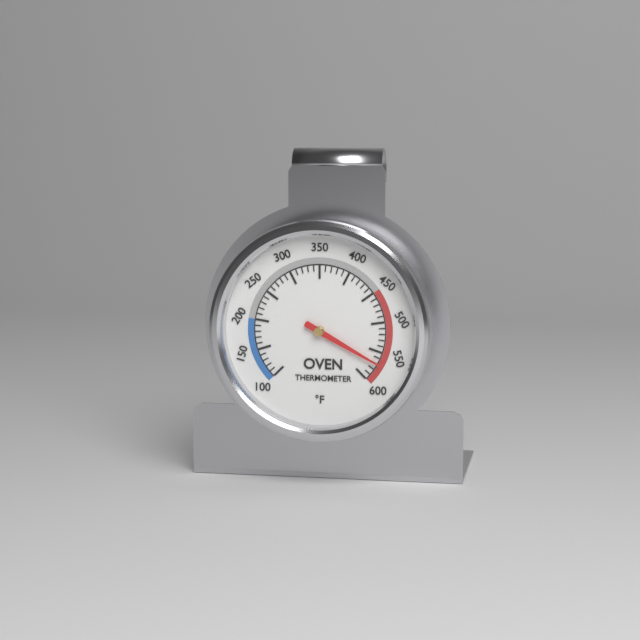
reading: 570 °F
